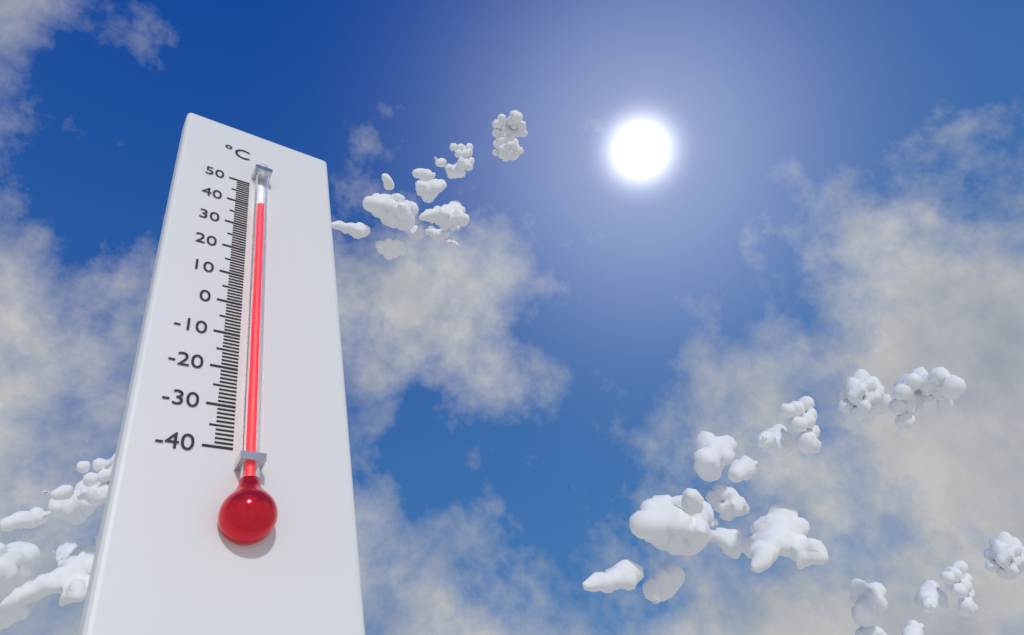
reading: 38 °C
